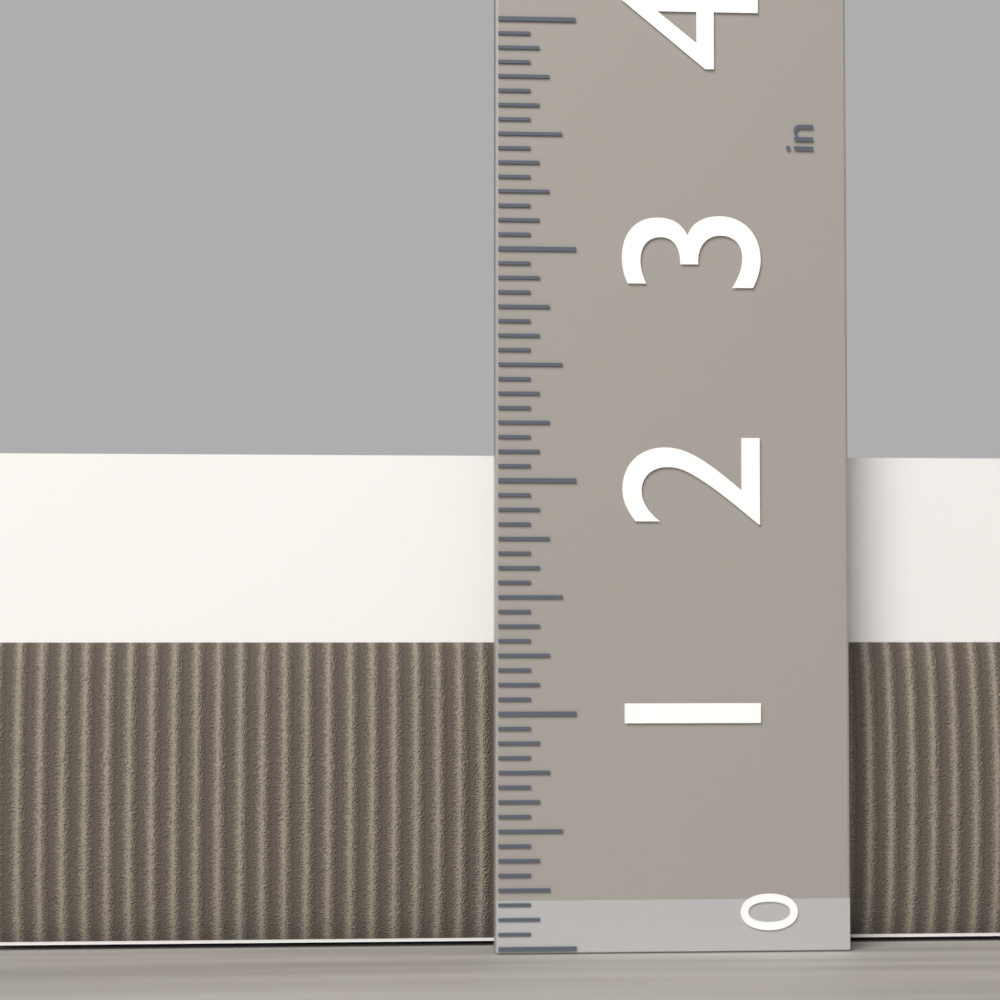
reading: 2.1250 in
